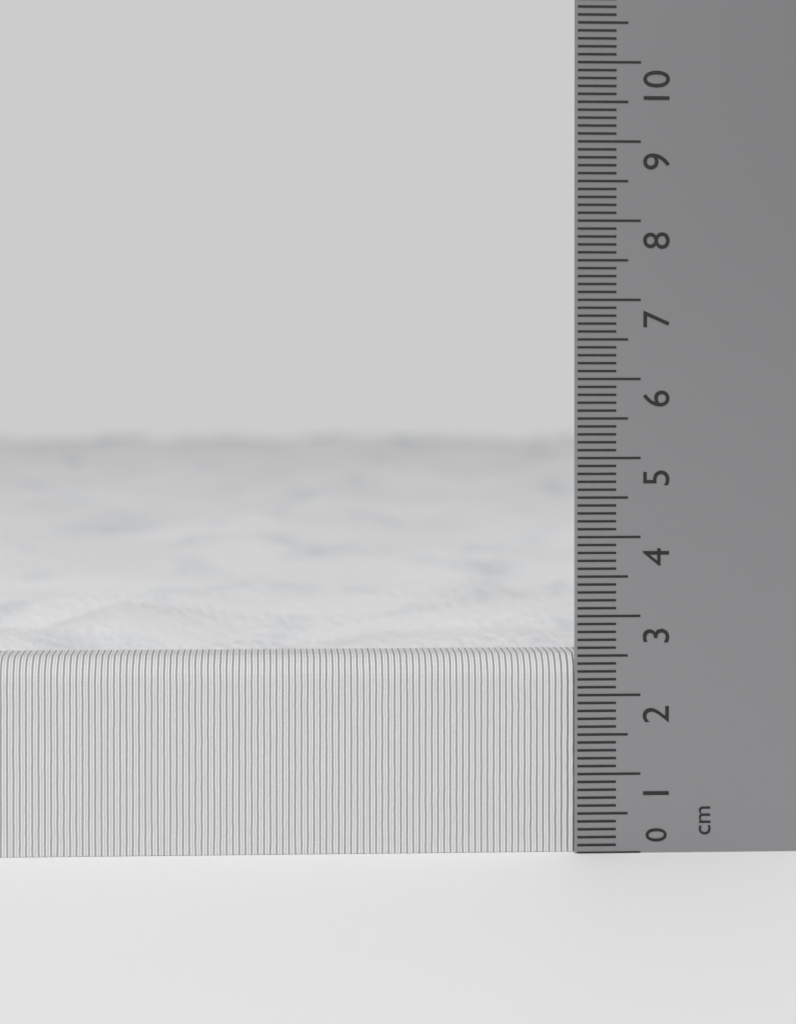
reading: 2.5 cm
